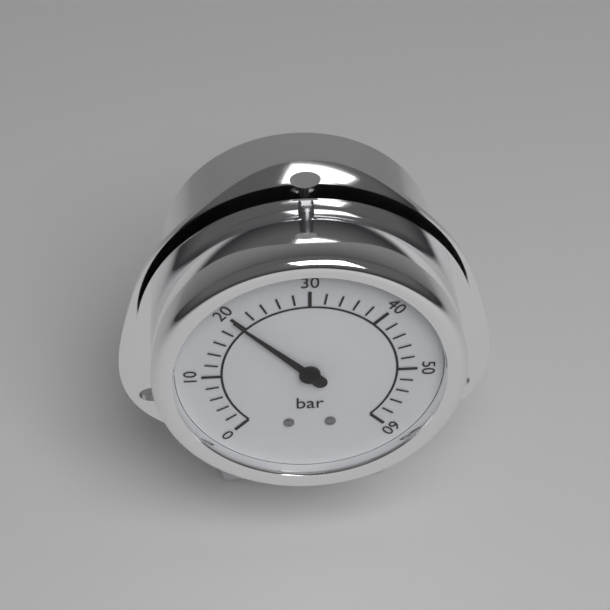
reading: 20 bar
